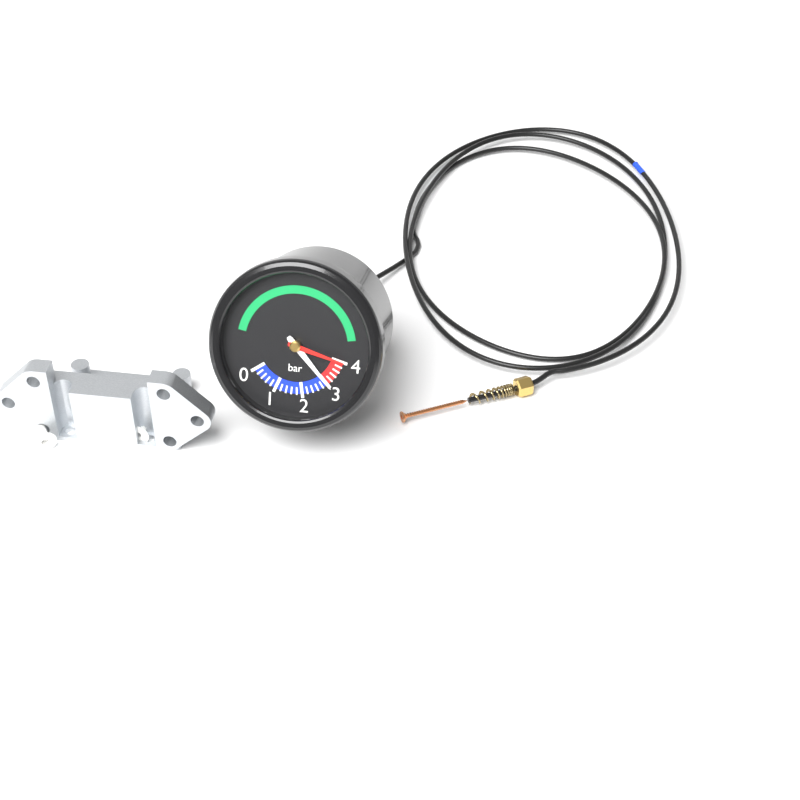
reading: 3.0 bar
